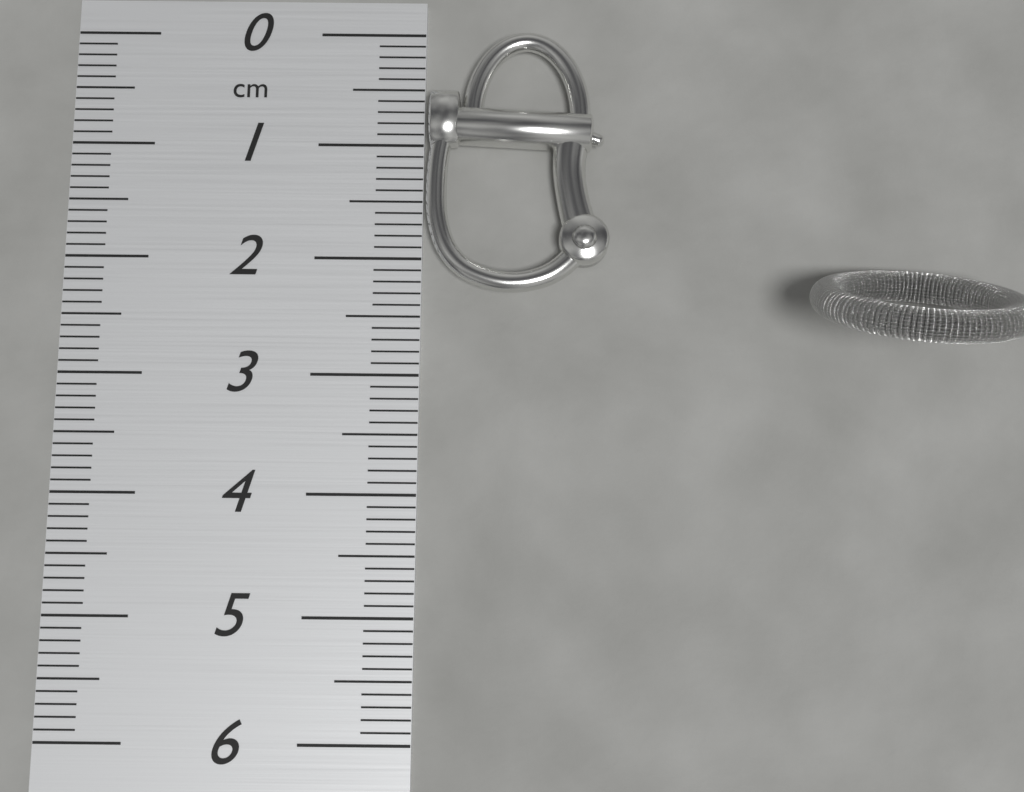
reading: 2.3 cm
